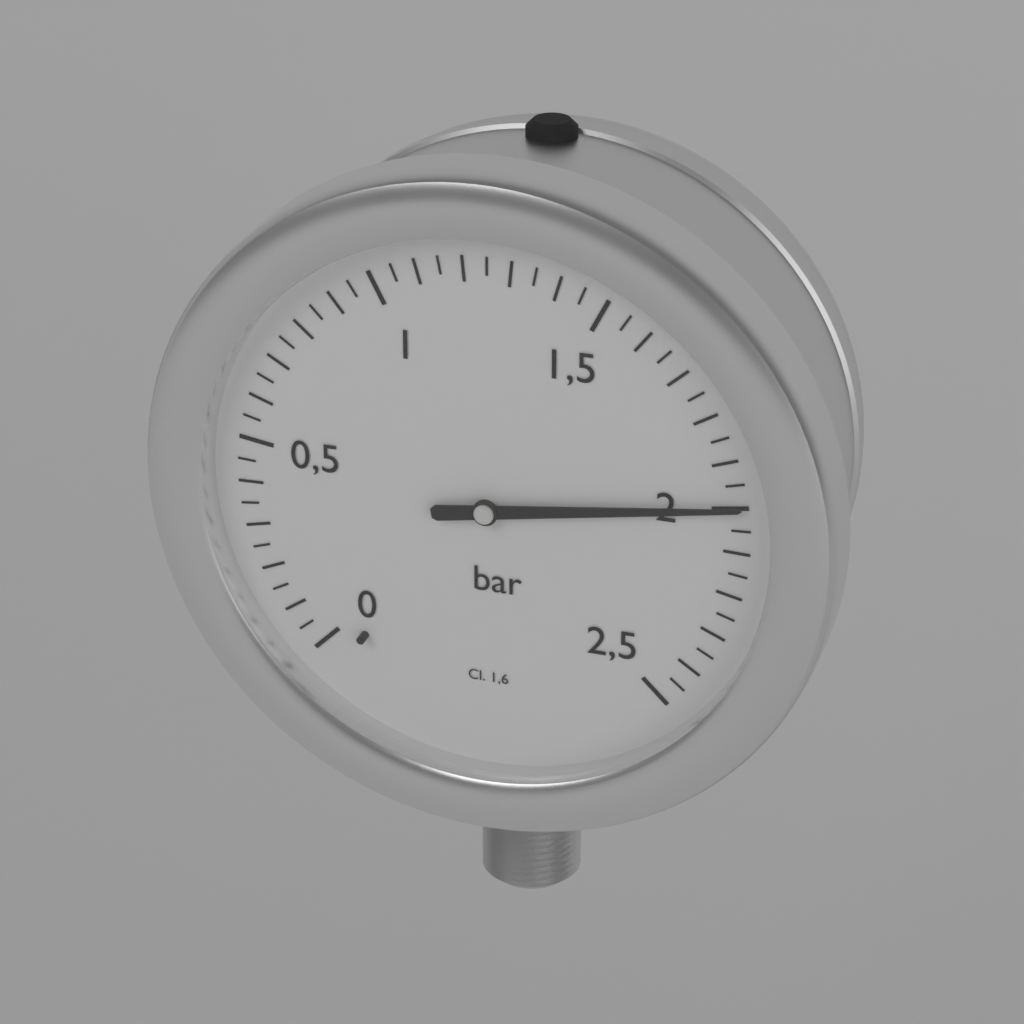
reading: 2.00 bar
